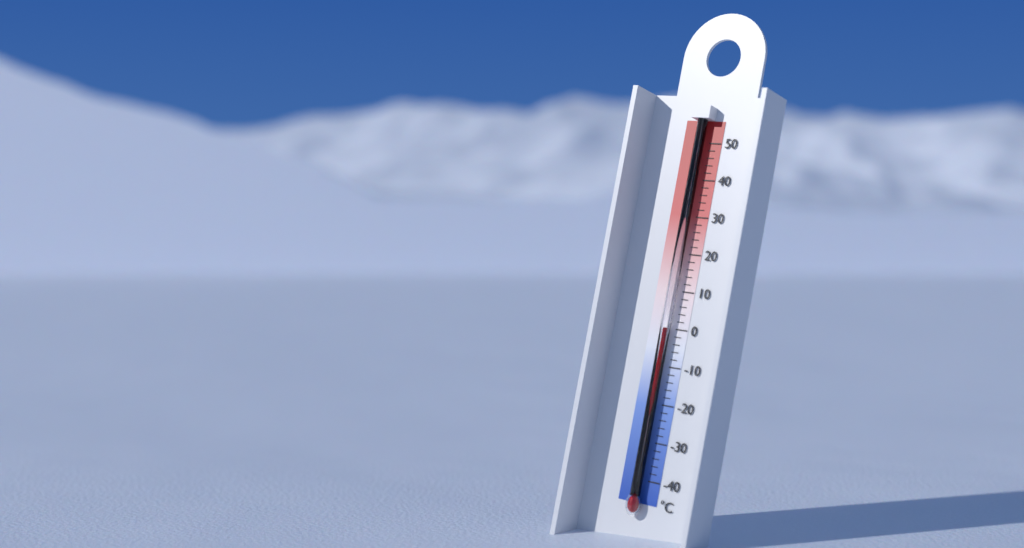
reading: 0 °C
